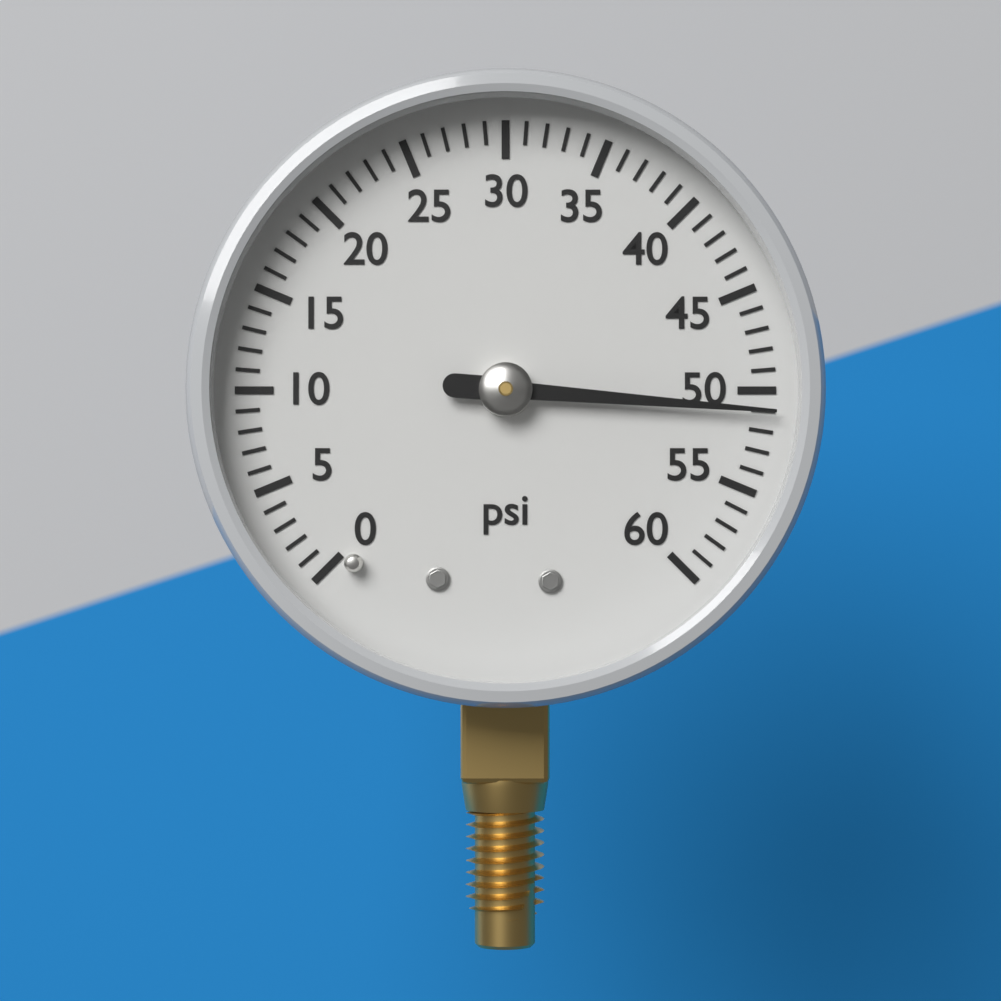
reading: 51 psi
